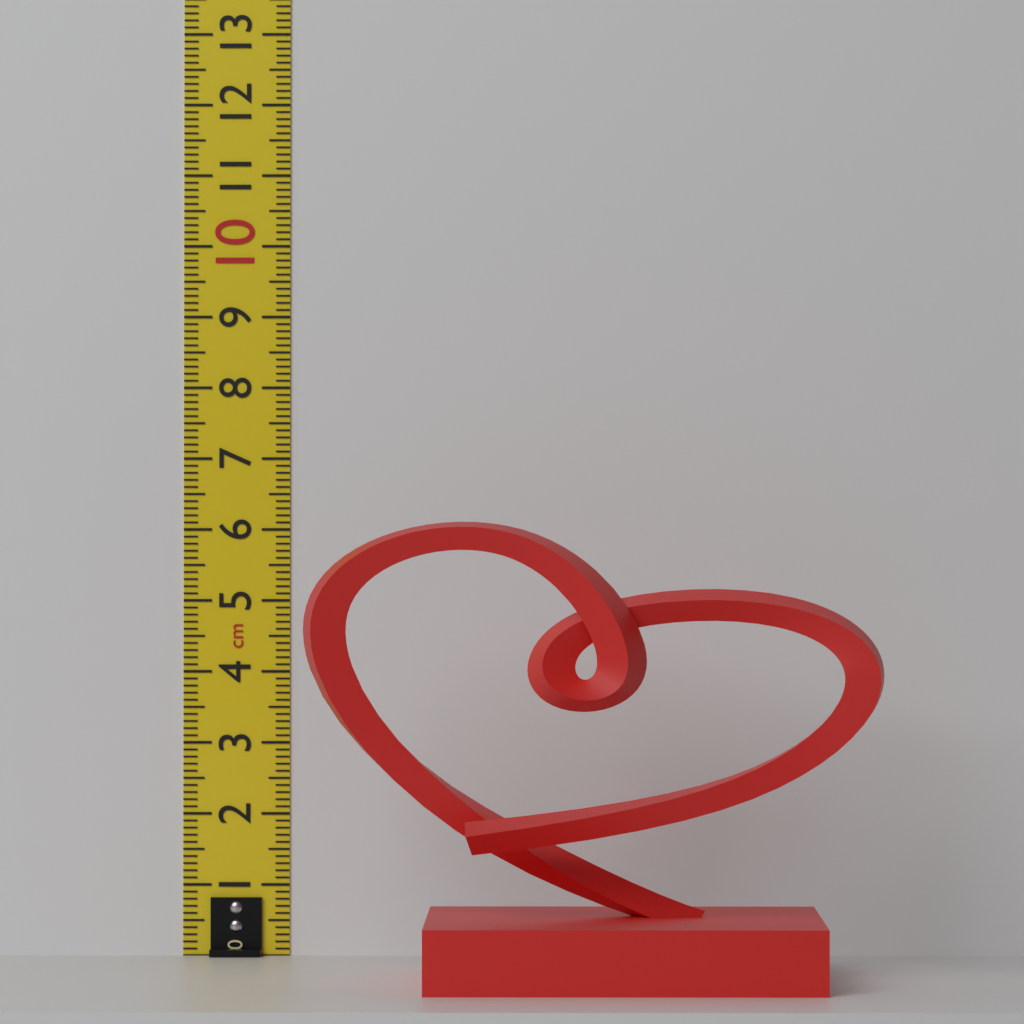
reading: 6.1 cm
